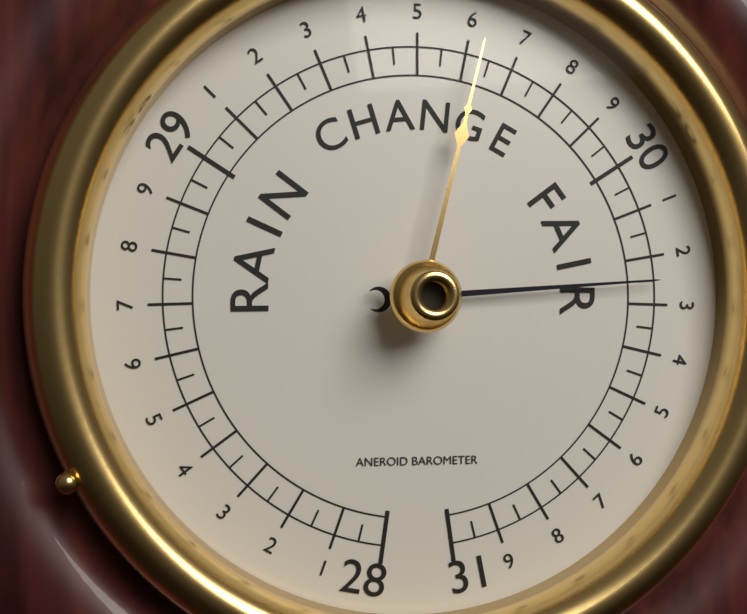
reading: 30.25 (no unit)
